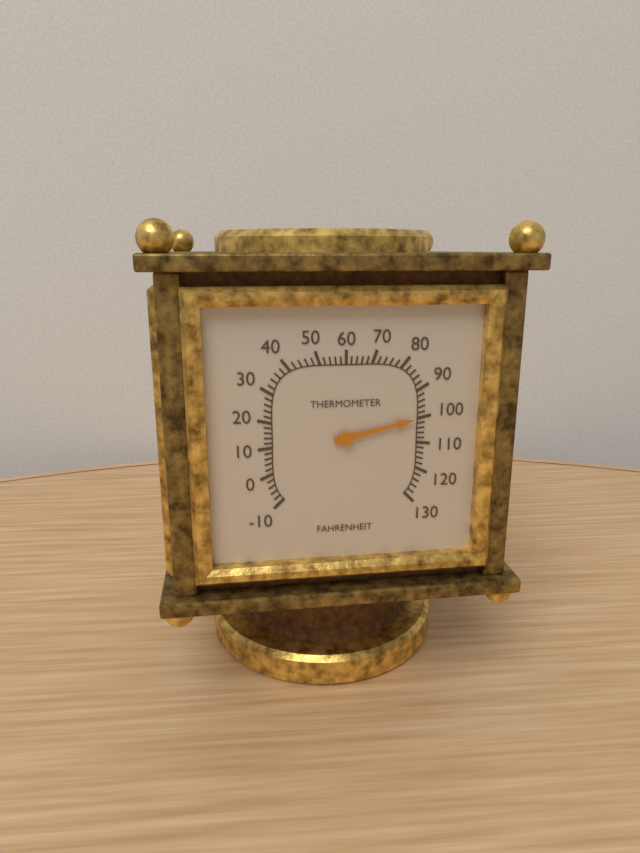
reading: 100 °F
